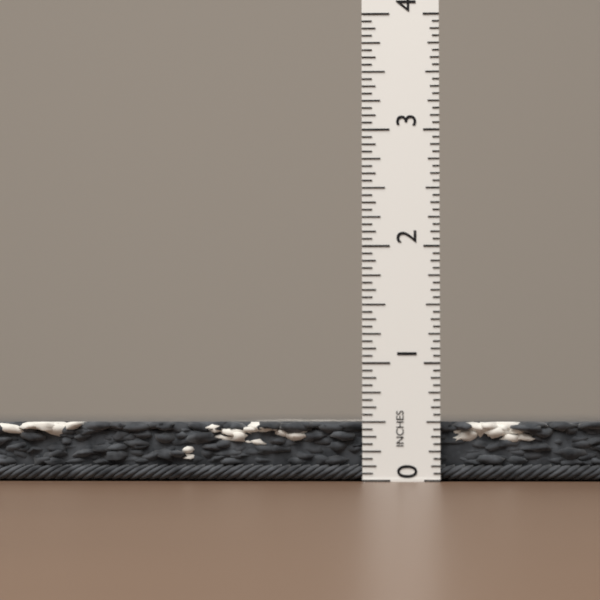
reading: 0.5000 in
